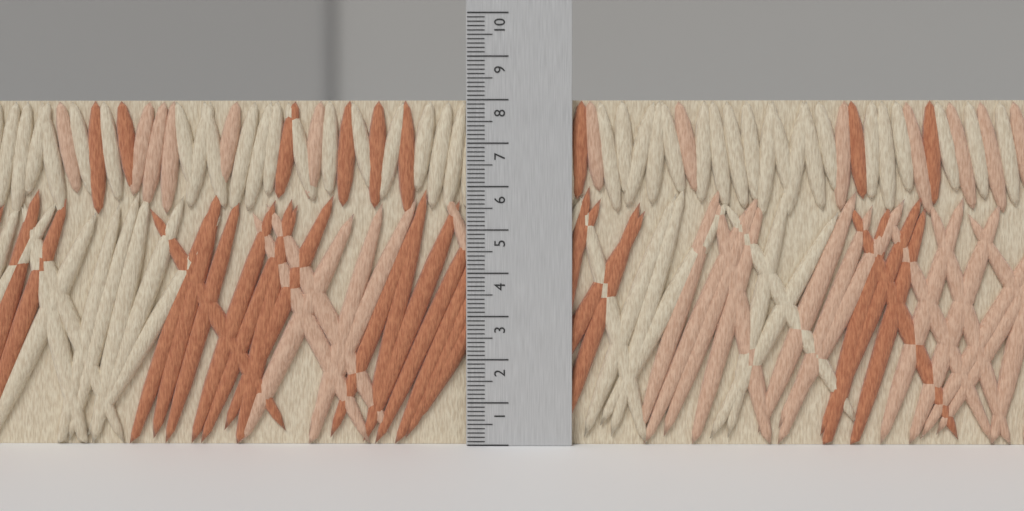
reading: 8.0 (no unit)
